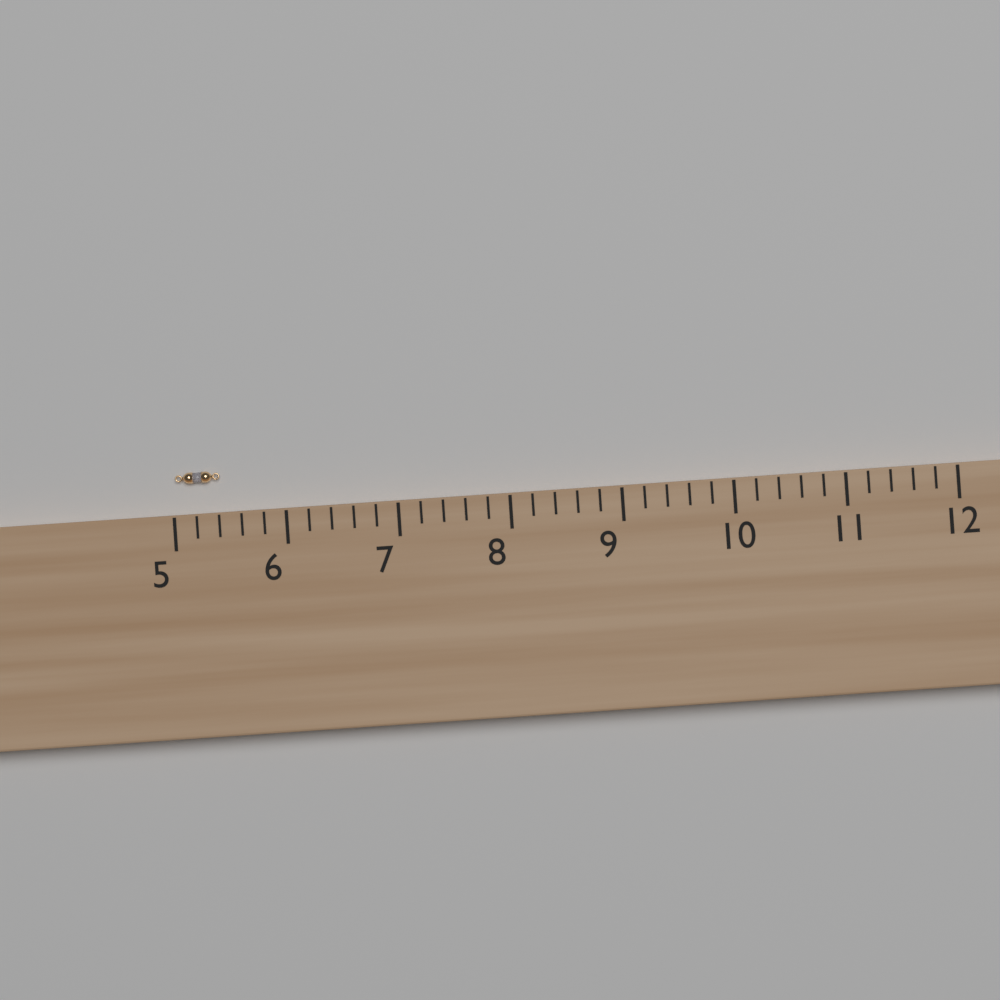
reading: 5.4 (no unit)
